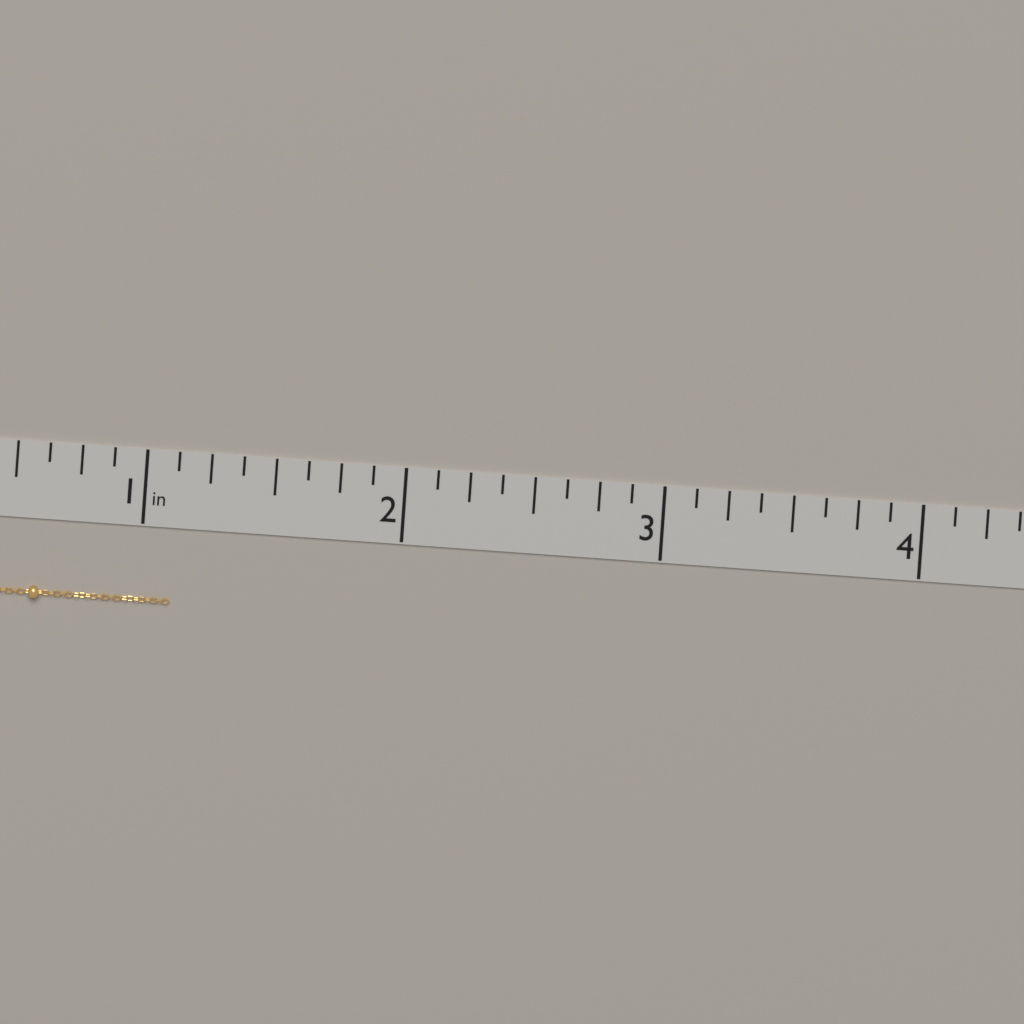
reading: 1.125 in
